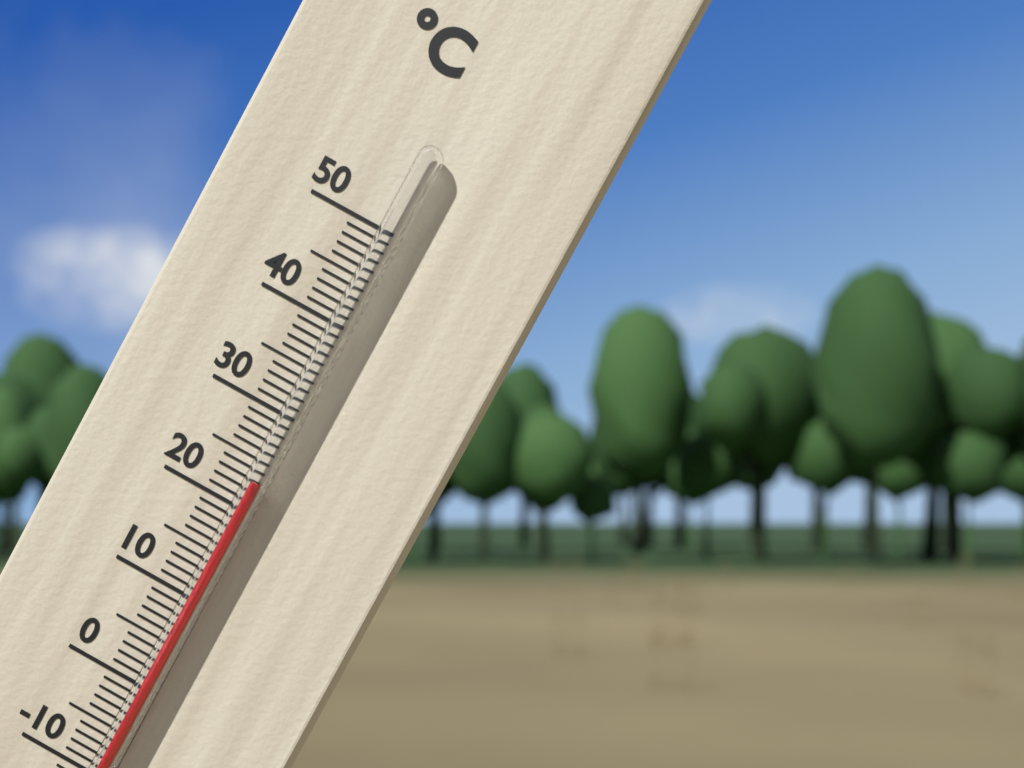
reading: 23 °C
